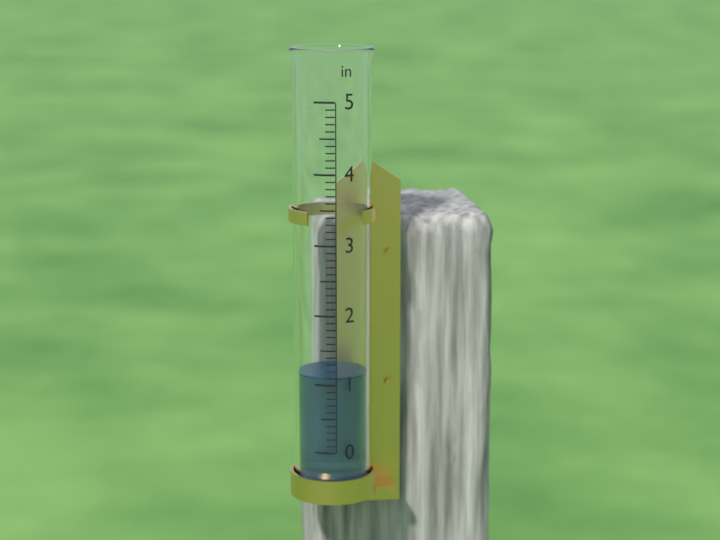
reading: 1.1 in
